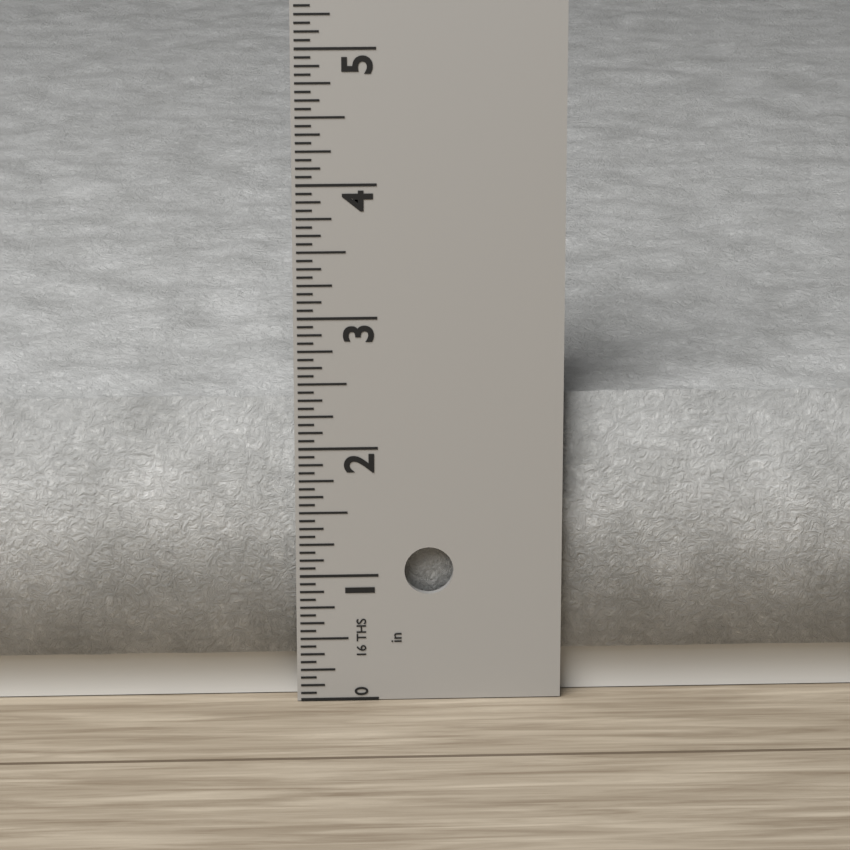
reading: 2.3750 in
